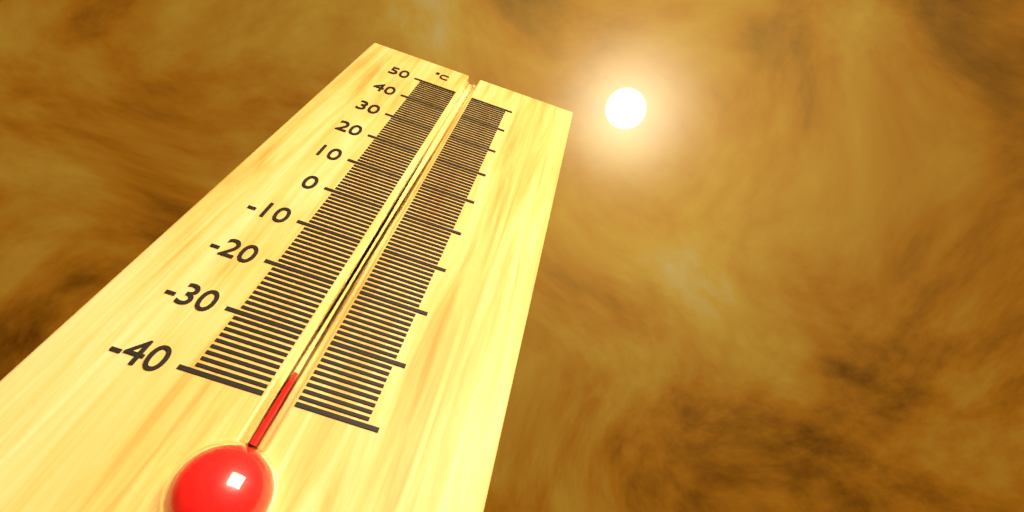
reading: -36 °C
